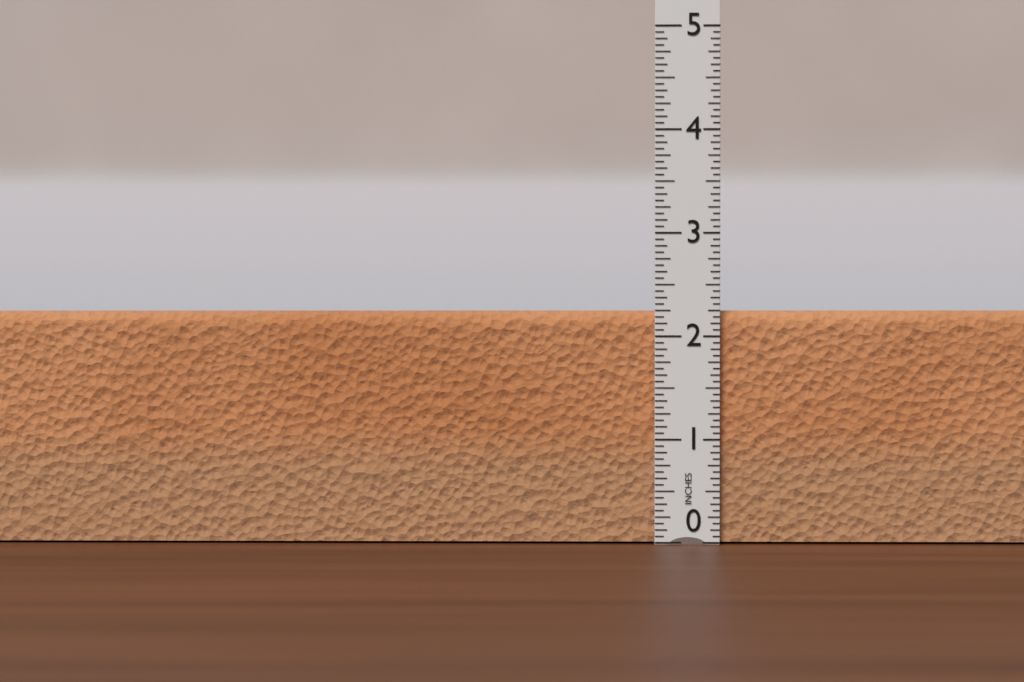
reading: 2.2500 in
